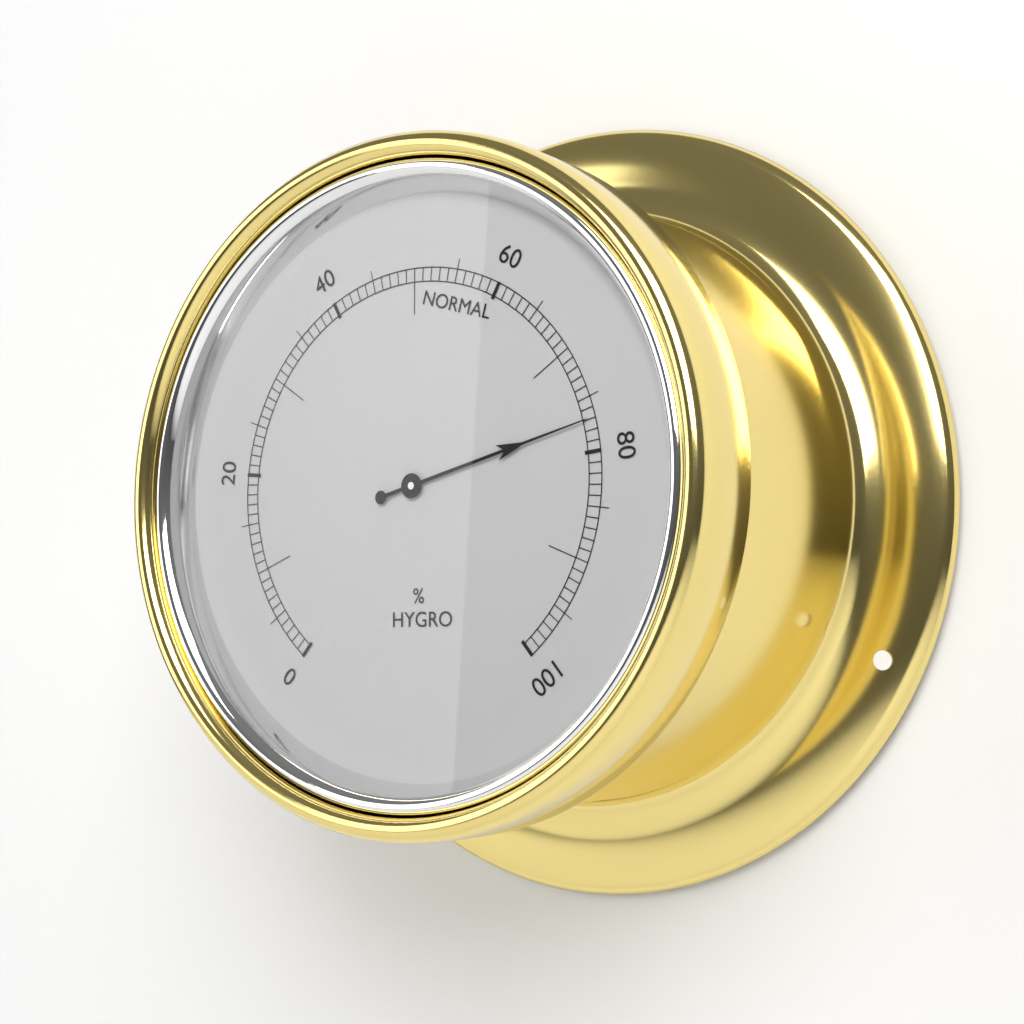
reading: 77 %
